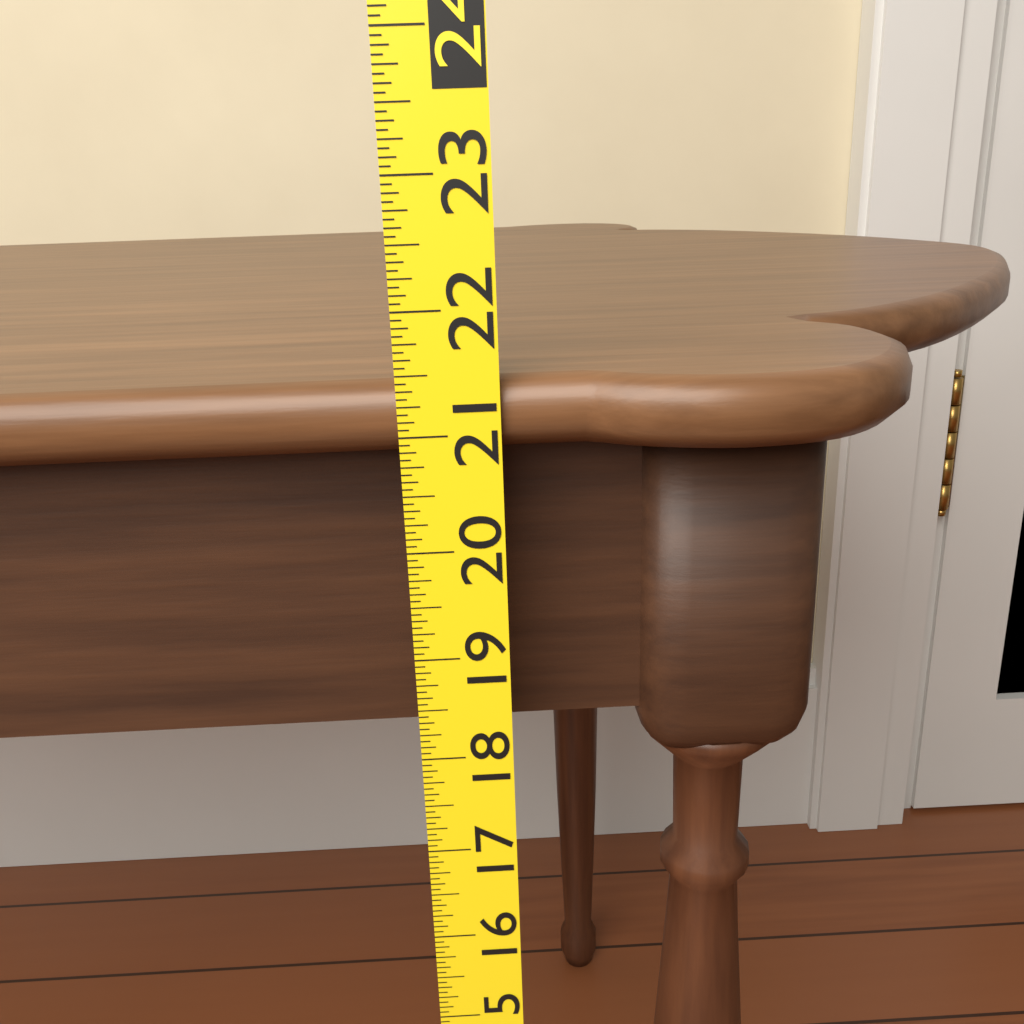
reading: 21.4375 (no unit)
